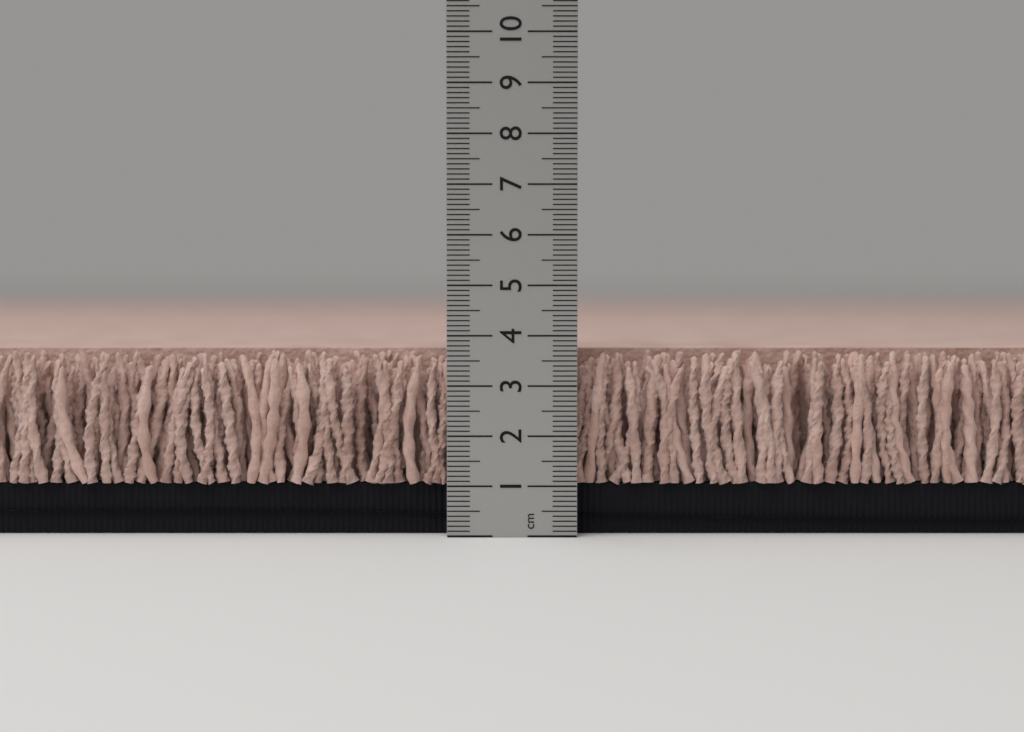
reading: 3.7 cm
